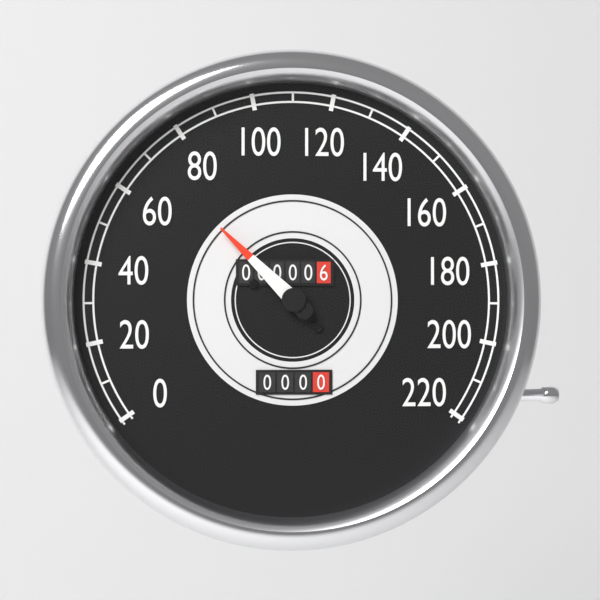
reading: 70 (no unit)
